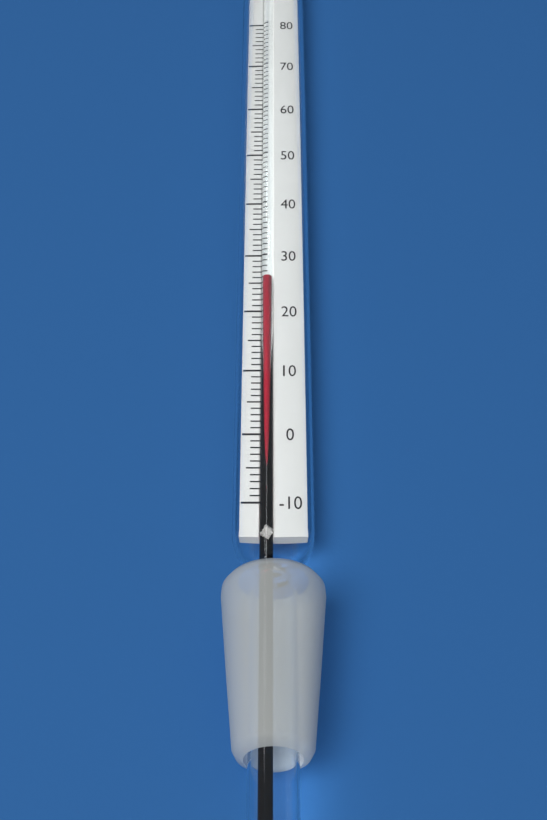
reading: 26 (no unit)
